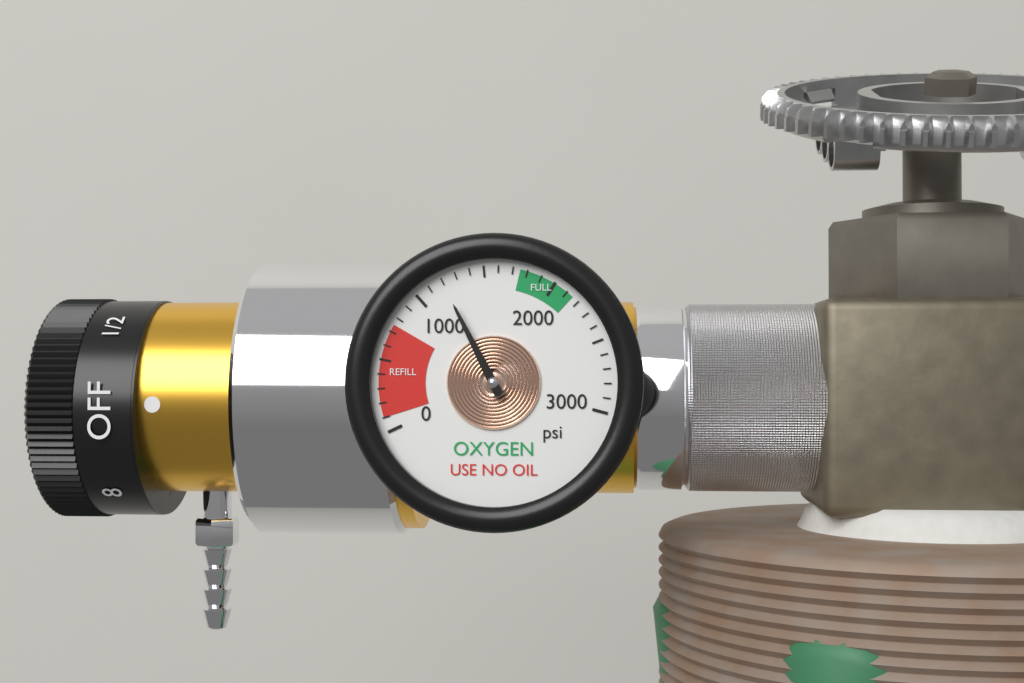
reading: 1200 psi
